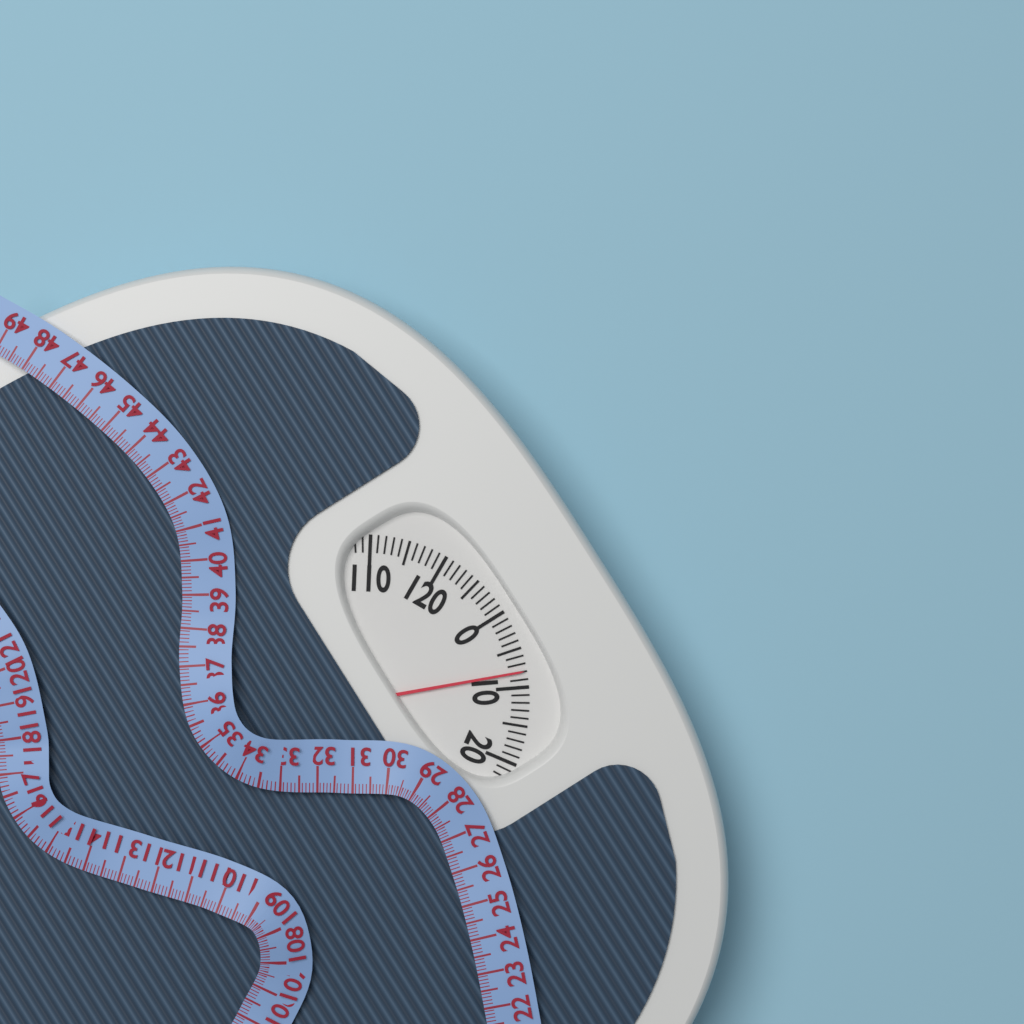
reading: 8 (no unit)
